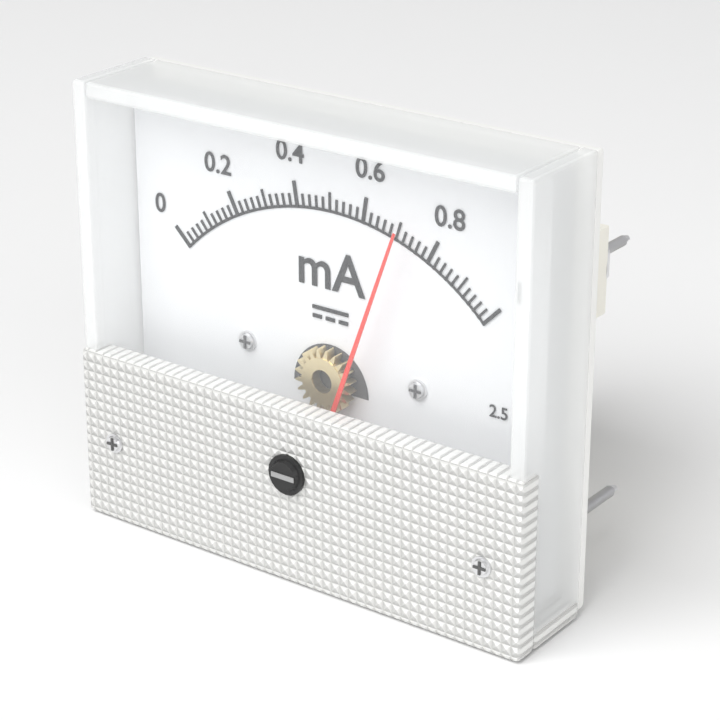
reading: 0.72 mA
